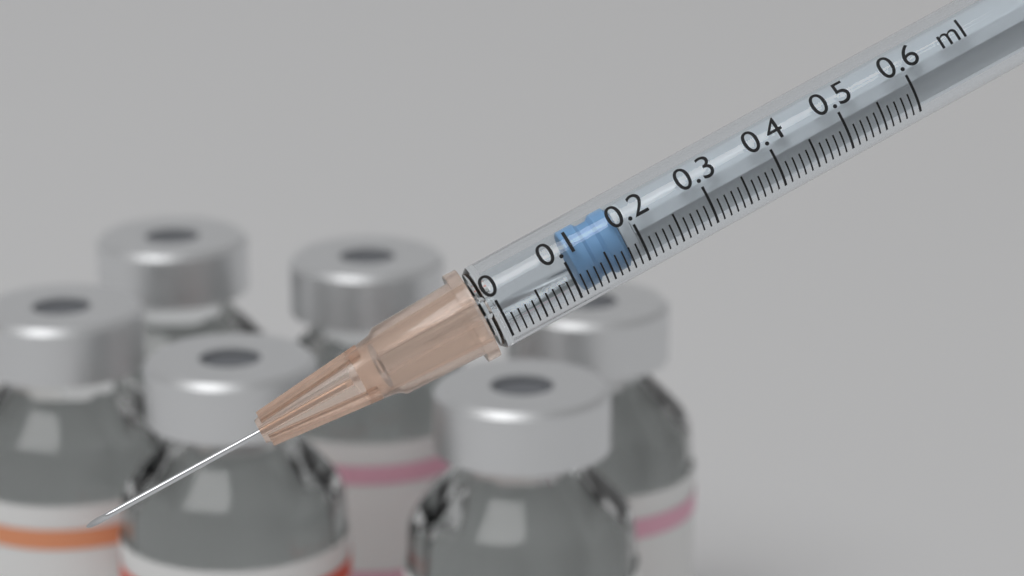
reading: 0.11 ml
